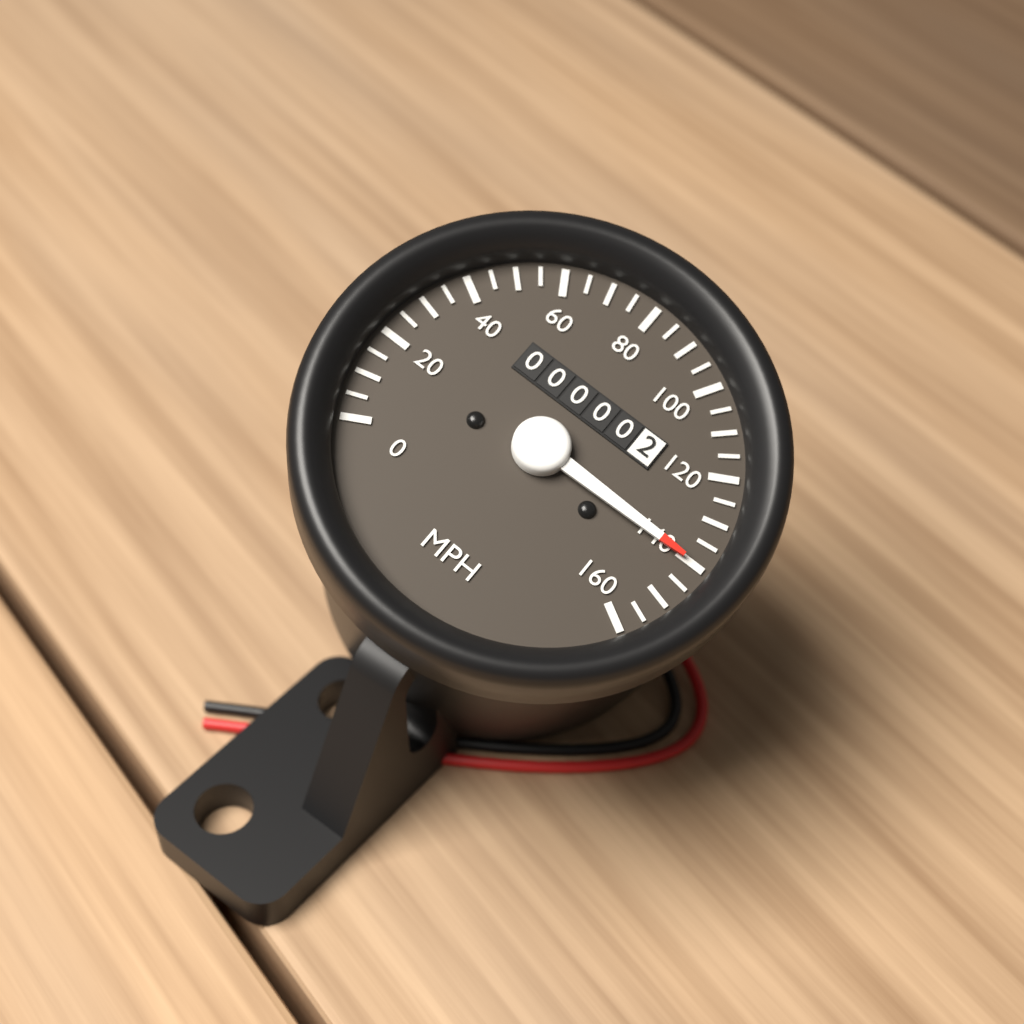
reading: 140 MPH
